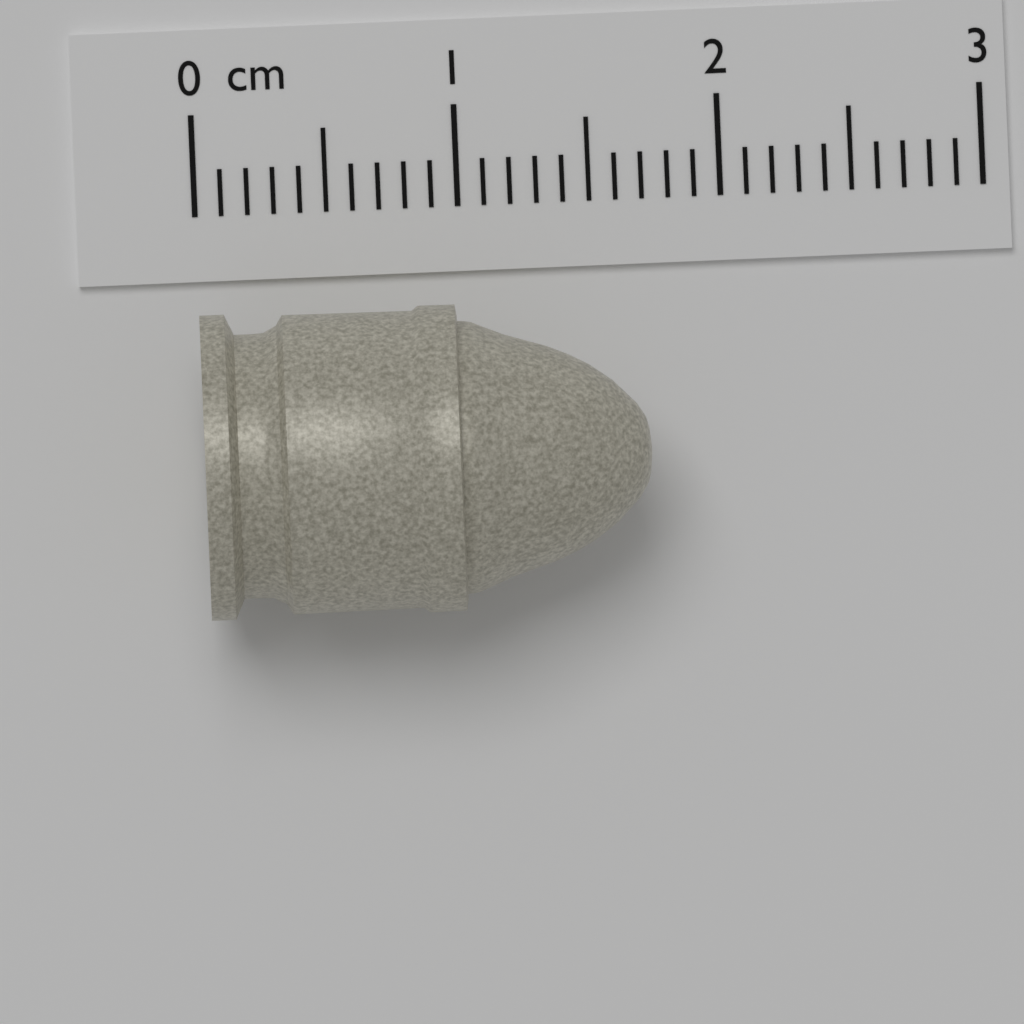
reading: 1.7 cm
